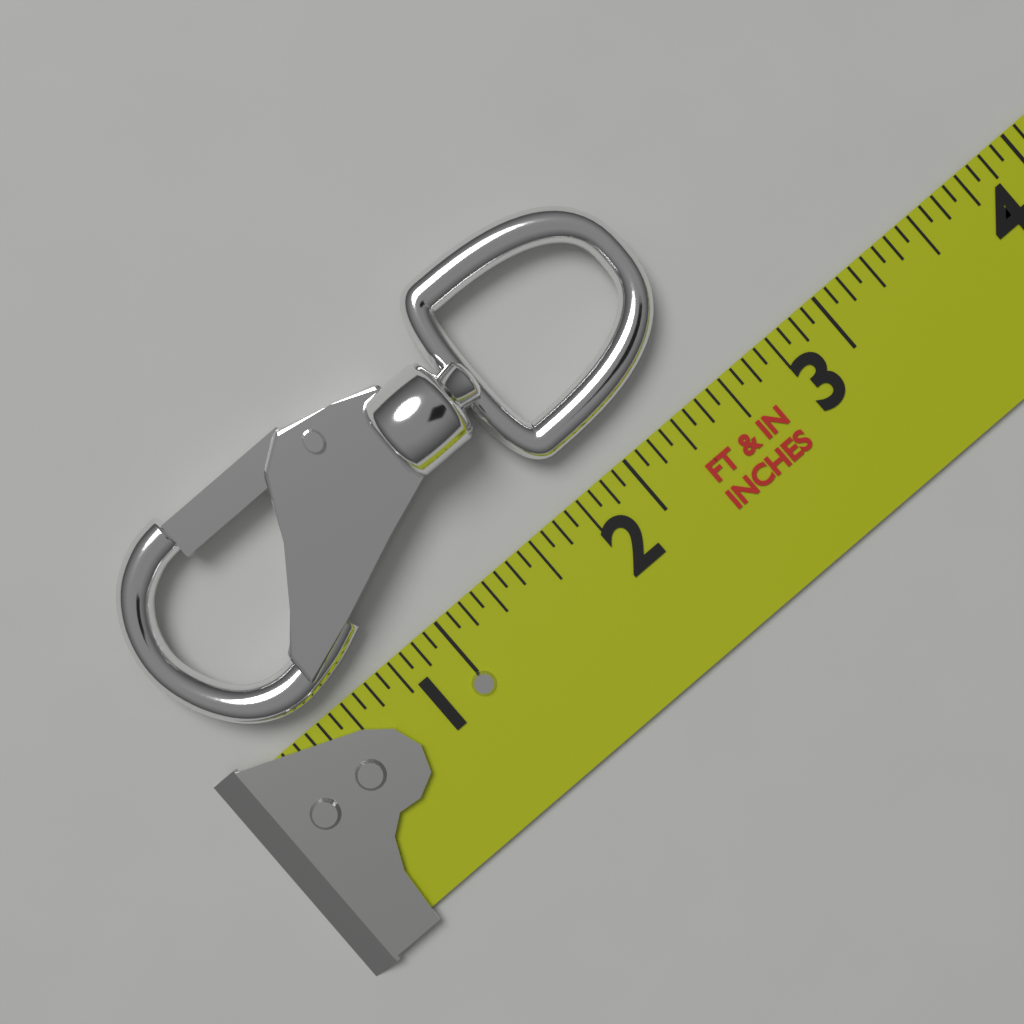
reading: 2.5625 in
